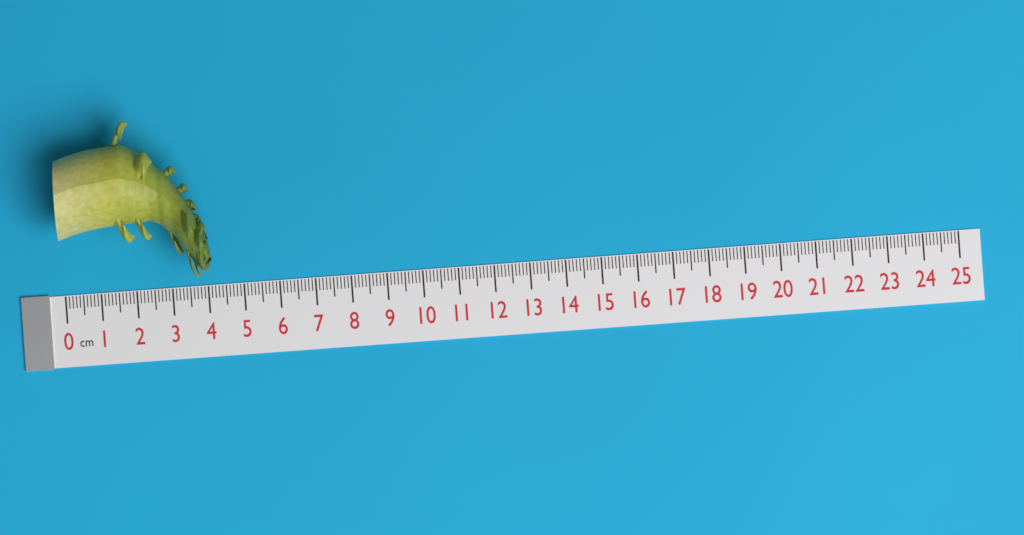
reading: 4.2 cm
